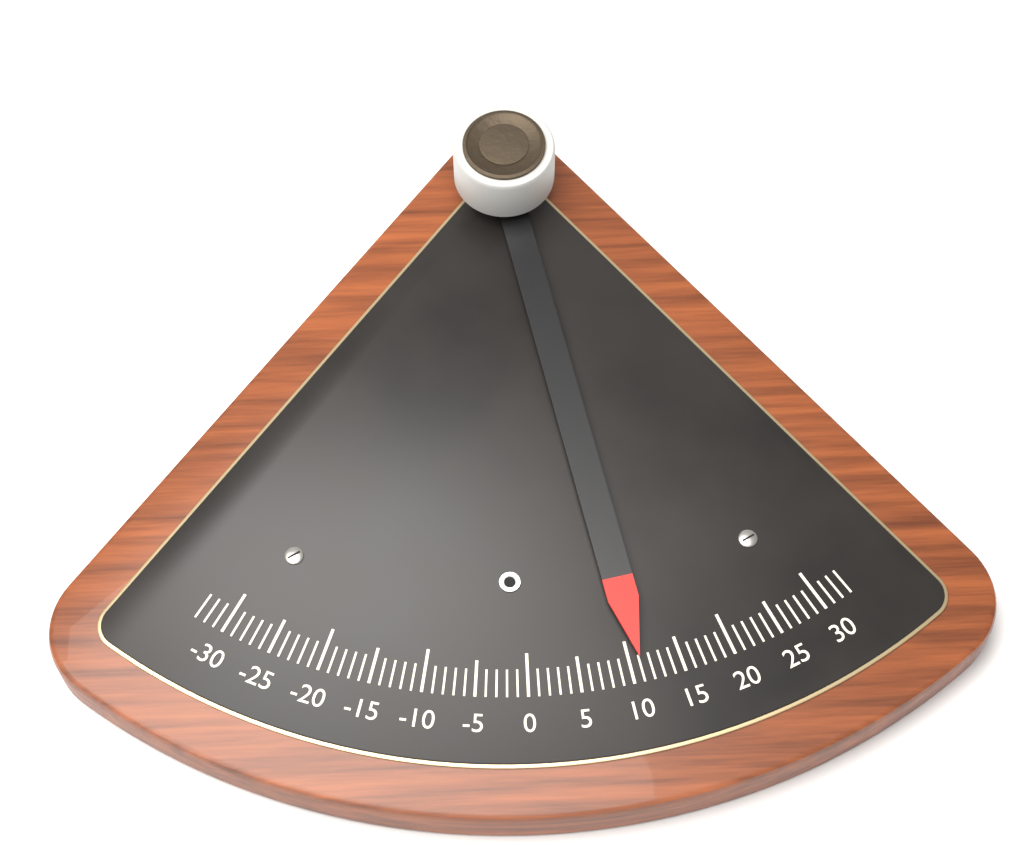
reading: 11 (no unit)
